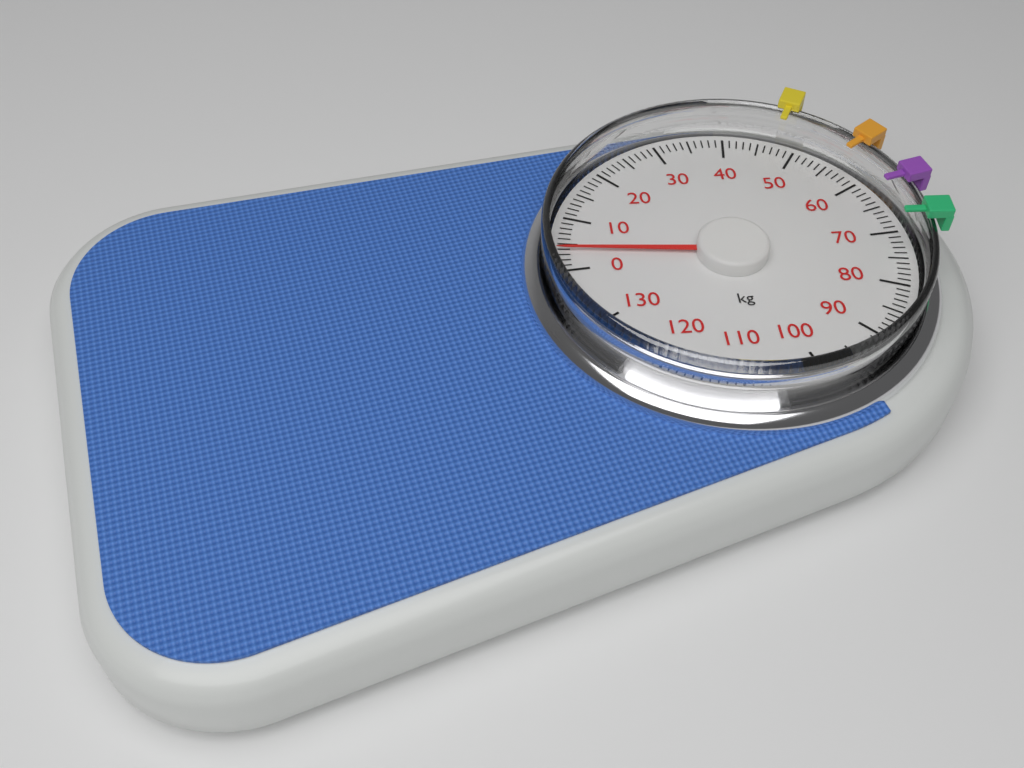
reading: 4 kg
